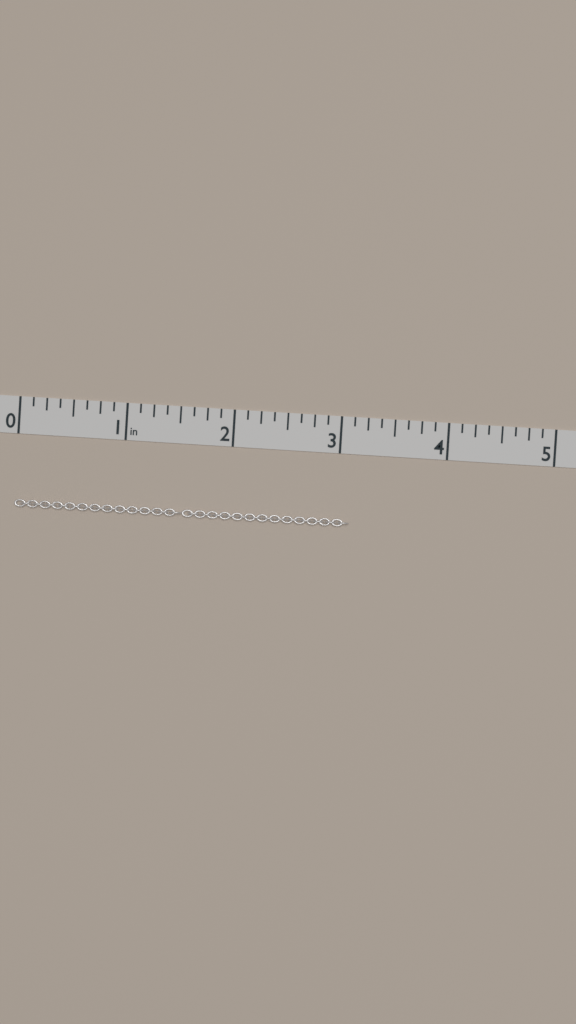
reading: 3.125 in
